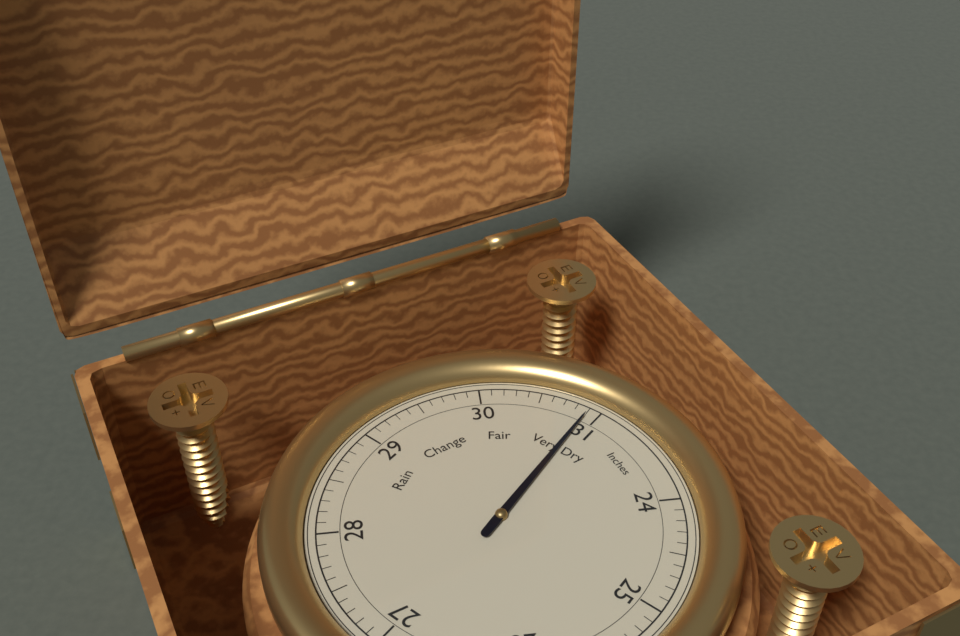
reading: 30.9 Inches
